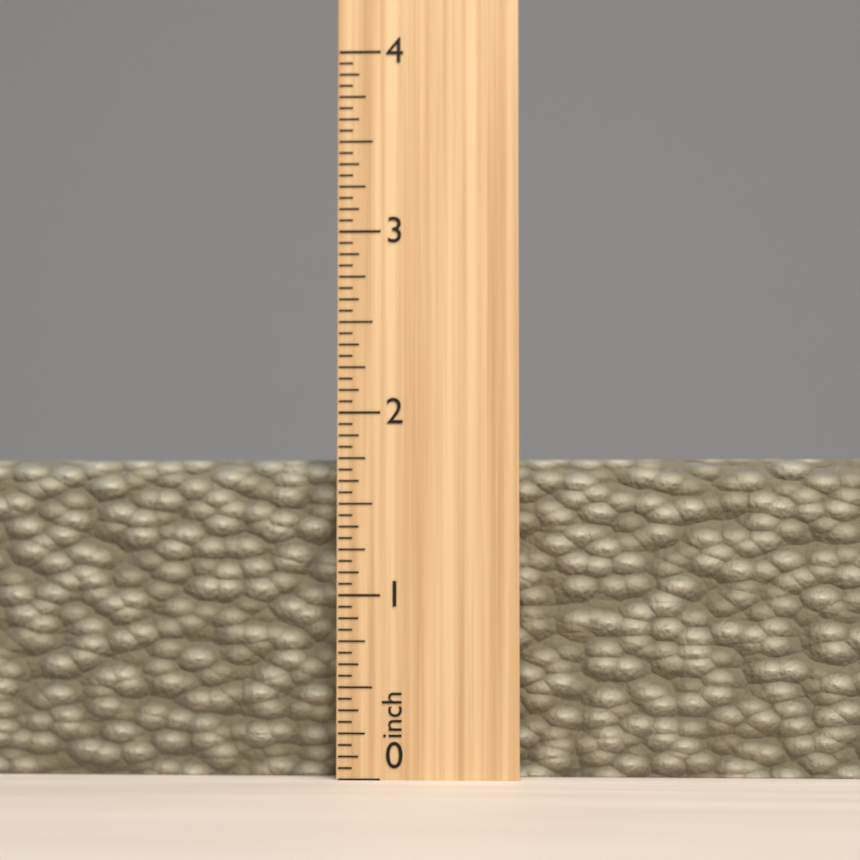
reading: 1.7500 inch
